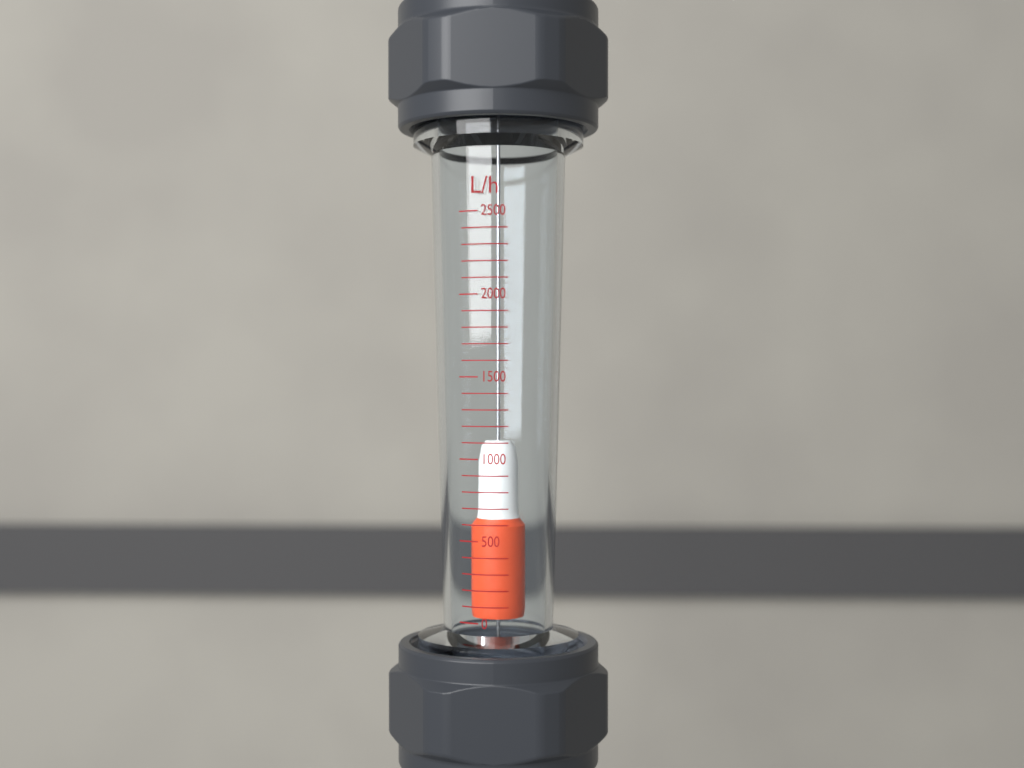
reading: 1100 L/h
